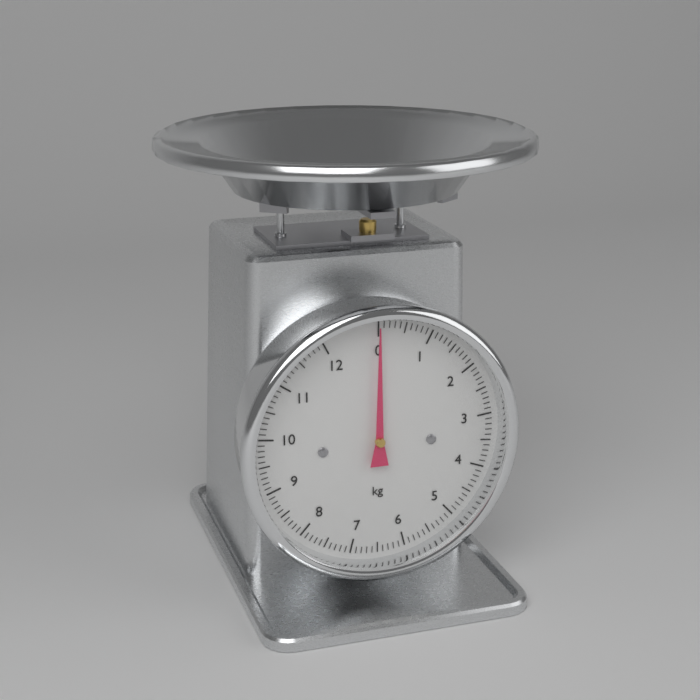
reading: 0.0 kg
